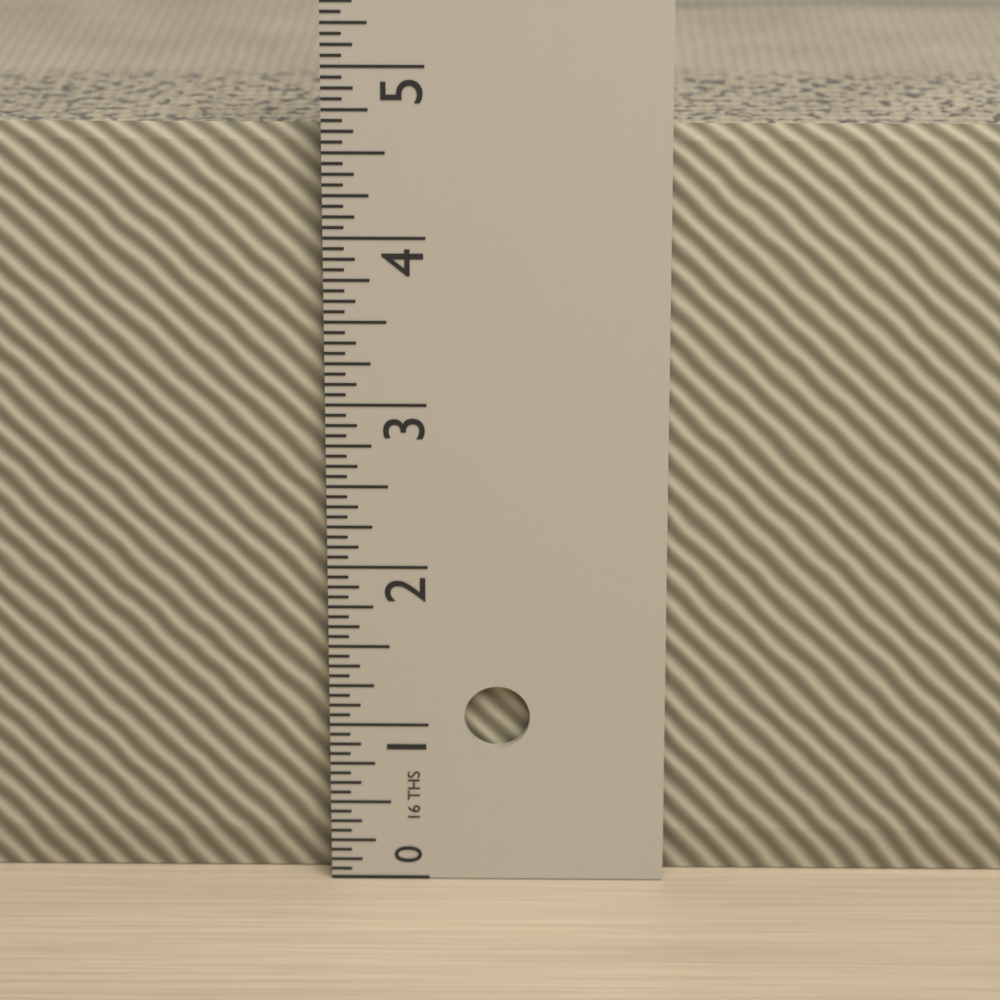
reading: 4.6250 in
